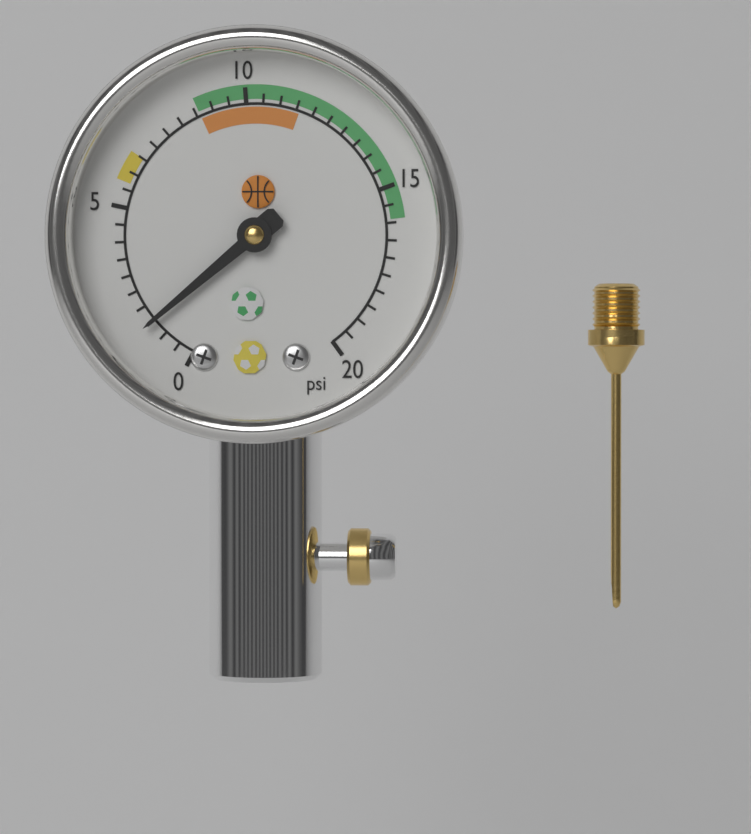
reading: 1.5 psi
